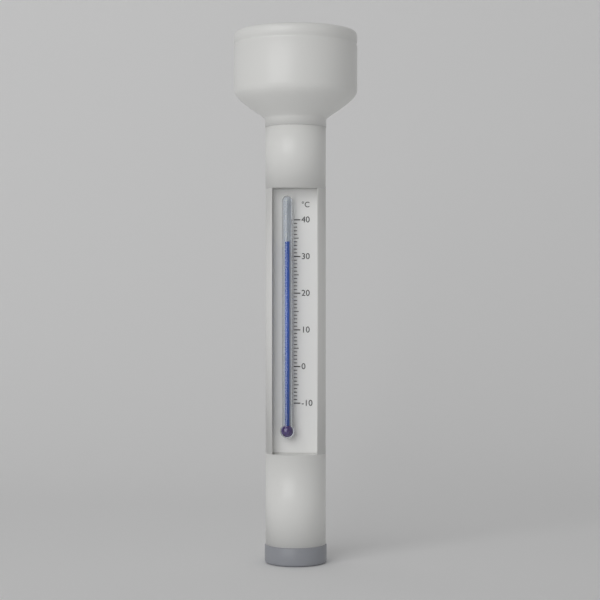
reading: 34 °C
